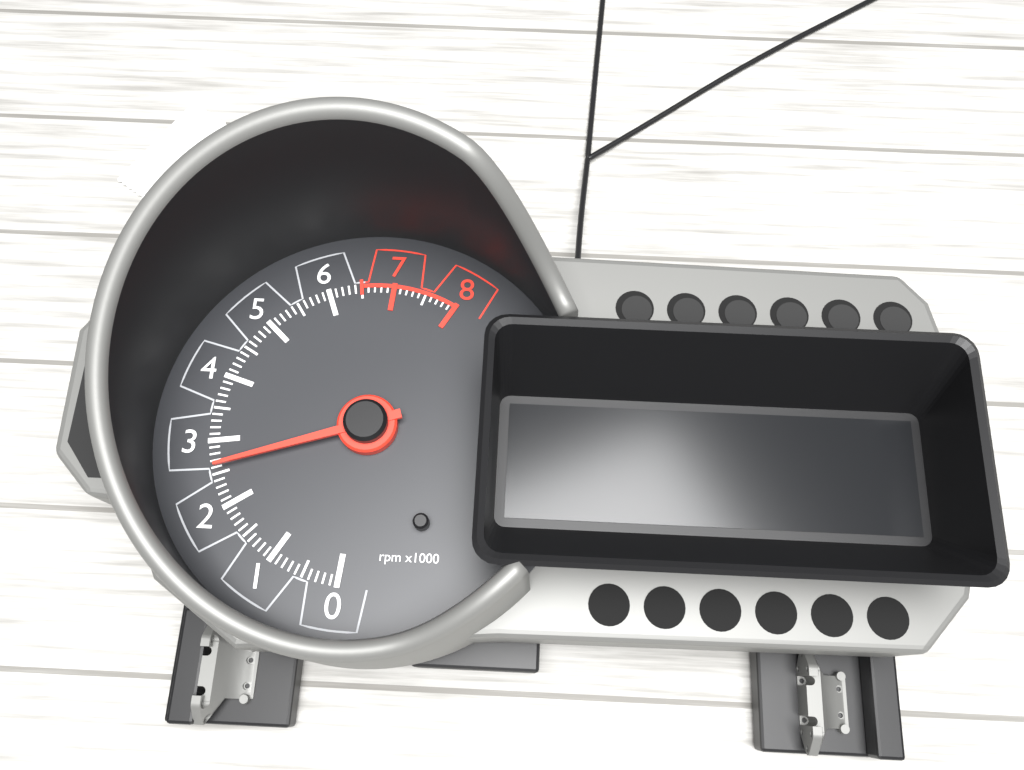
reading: 2600 rpm
